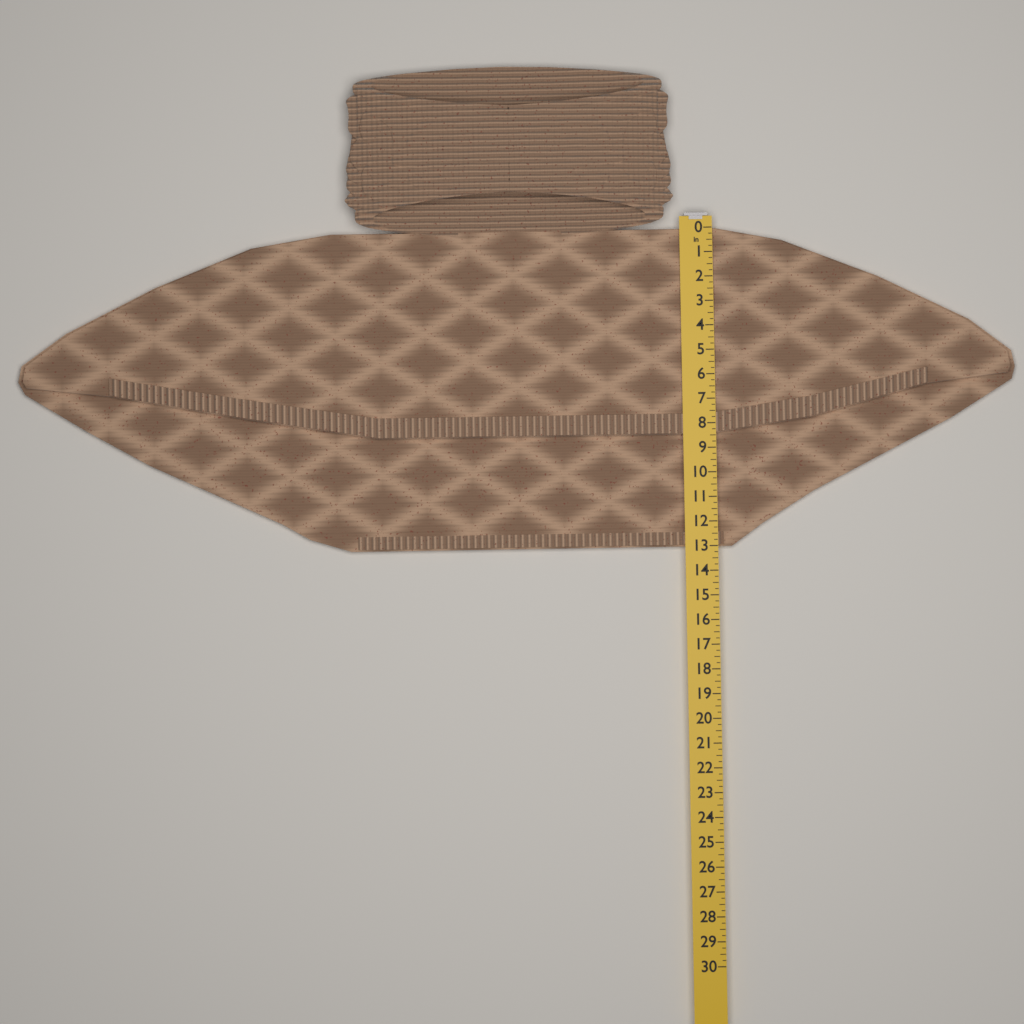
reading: 13.00 in
